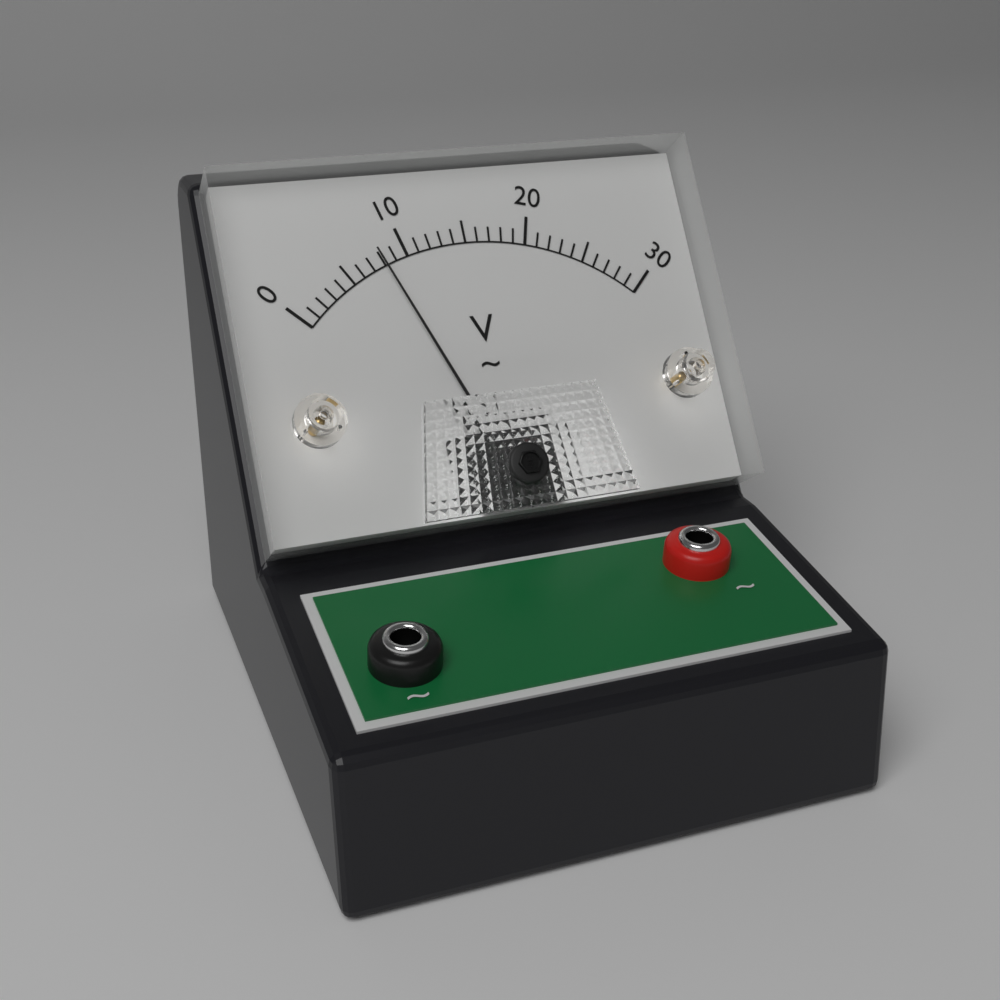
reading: 8 V
